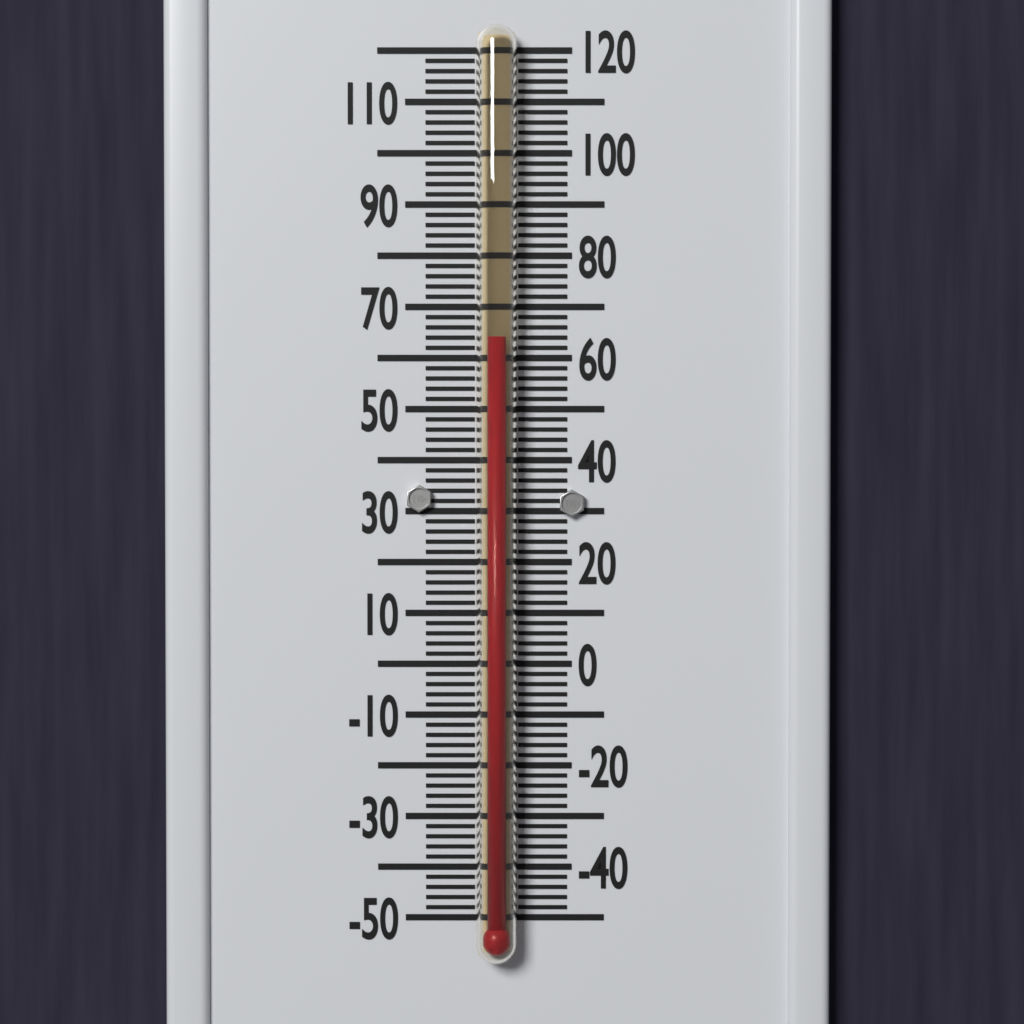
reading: 64 °F
